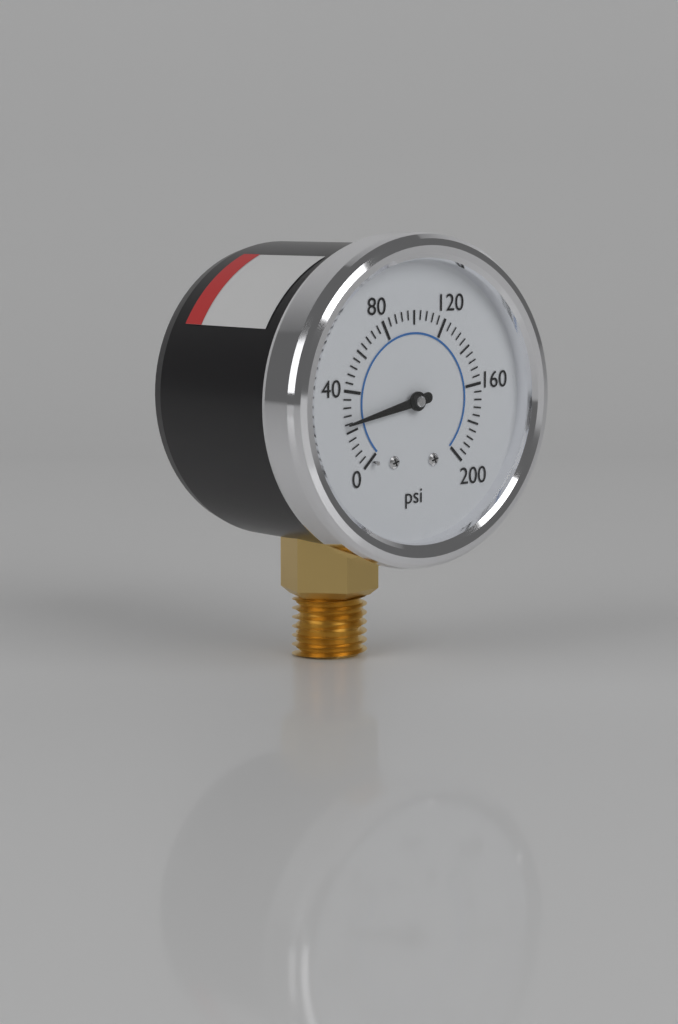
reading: 24 psi
